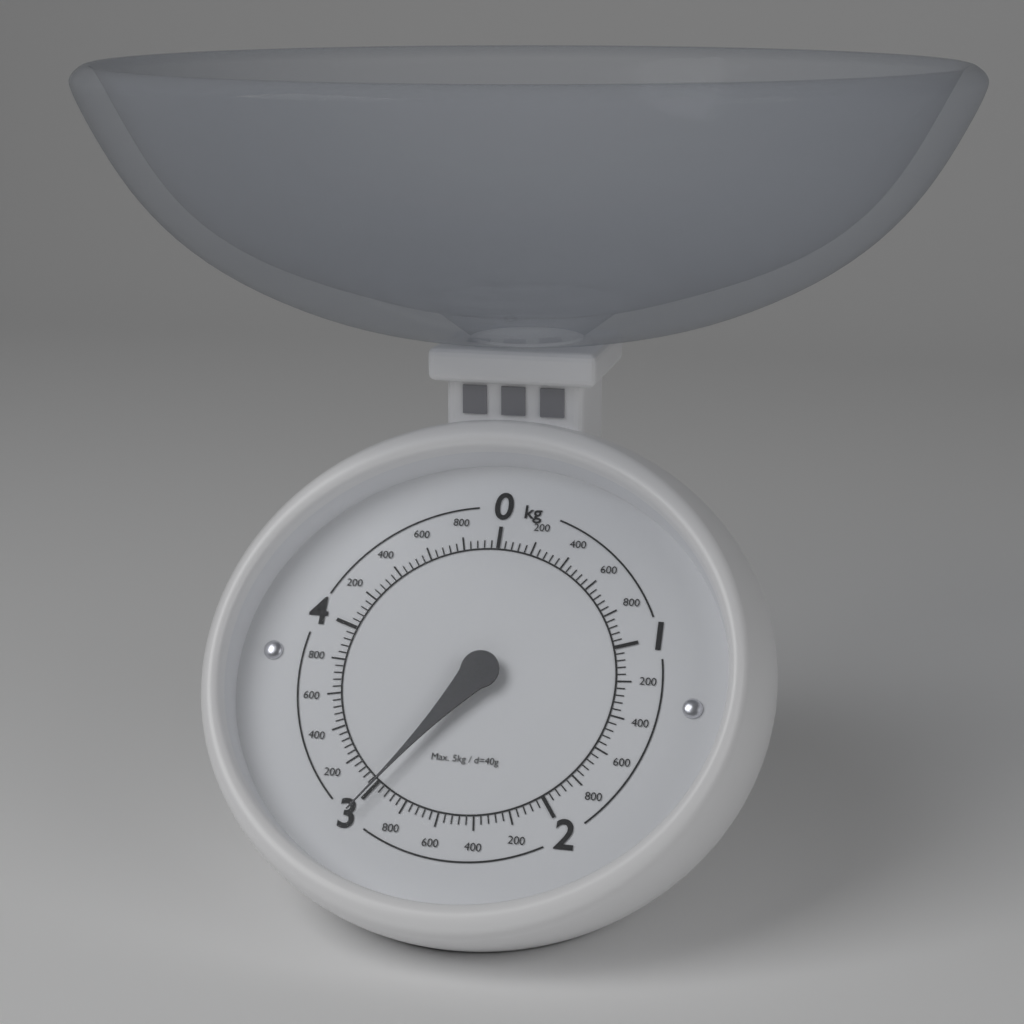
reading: 3.00 kg
